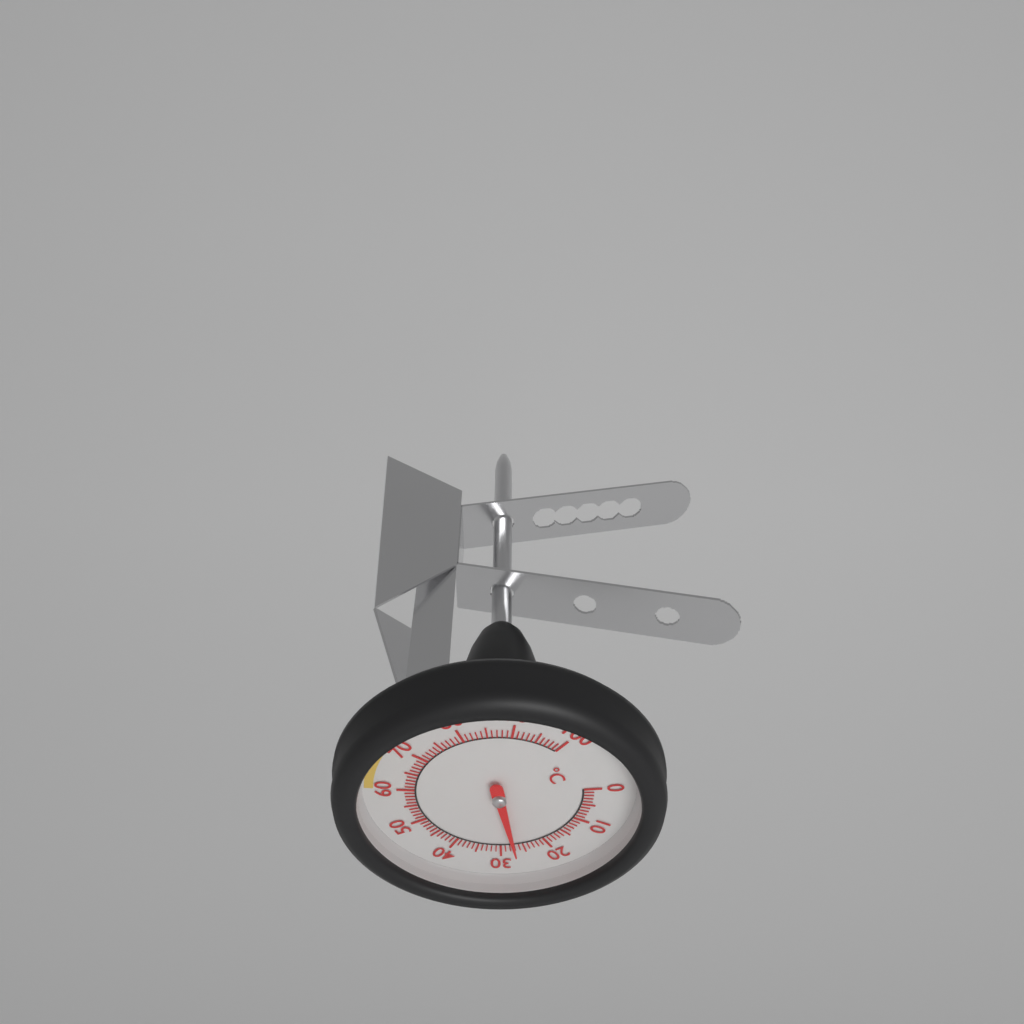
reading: 27 °C
